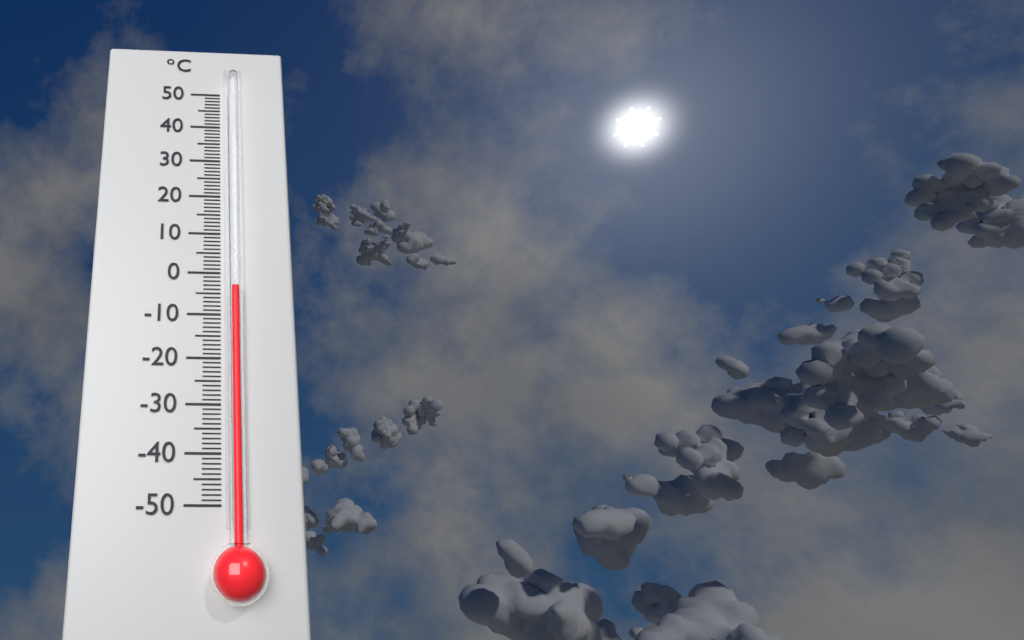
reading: -4 °C
